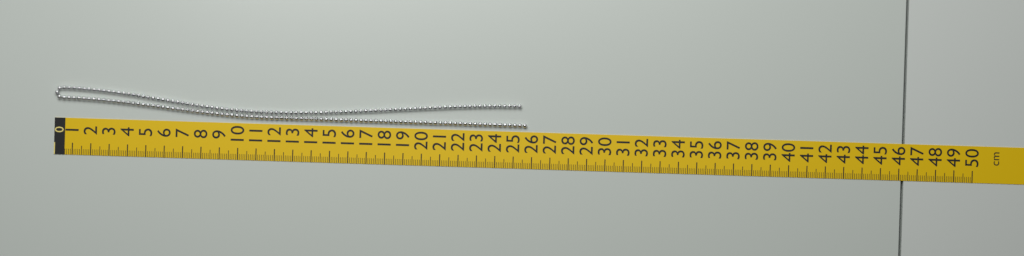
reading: 25.7 cm
